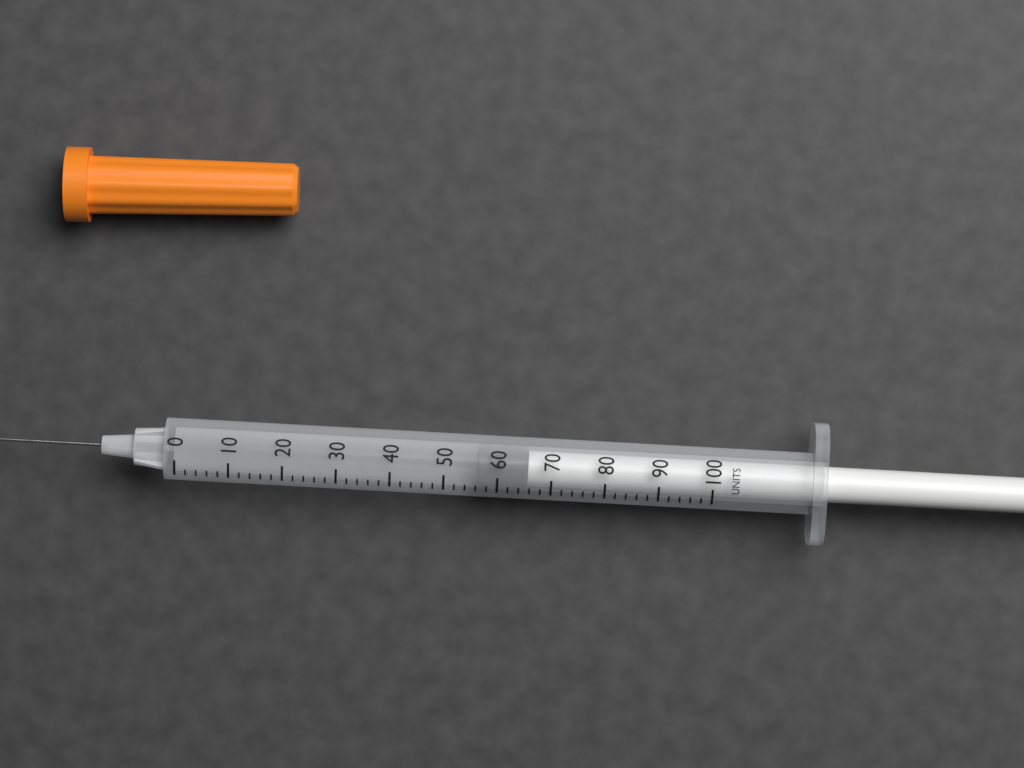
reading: 56 units
